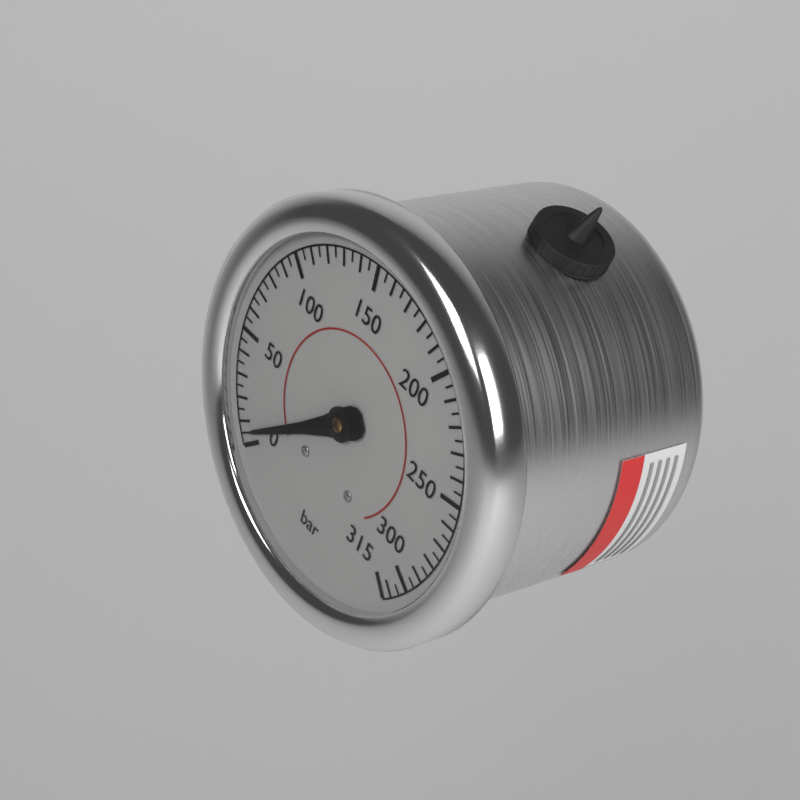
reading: 5 bar
